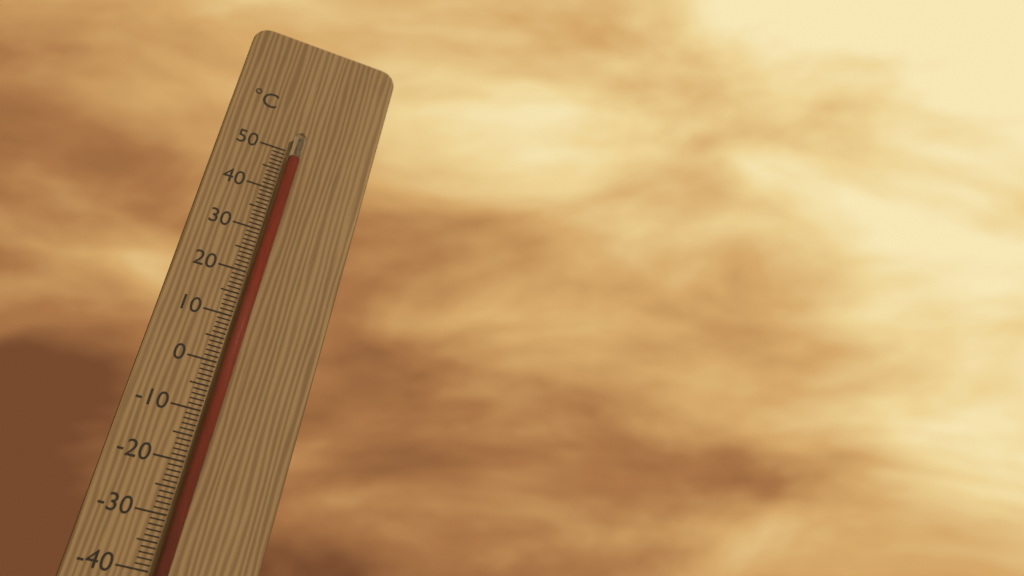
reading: 48 °C
